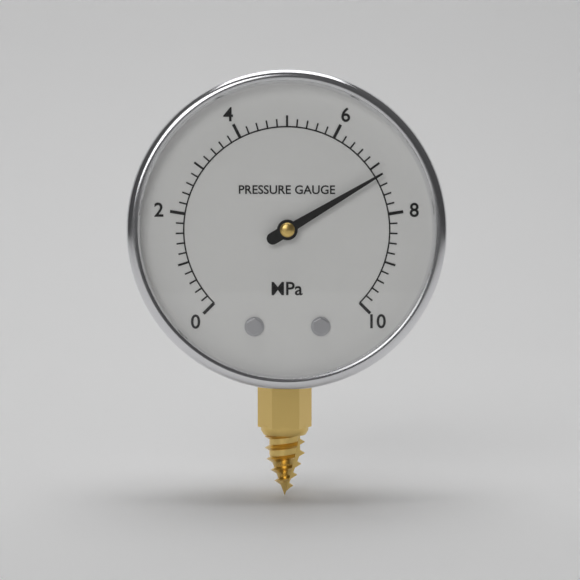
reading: 7.2 MPa
